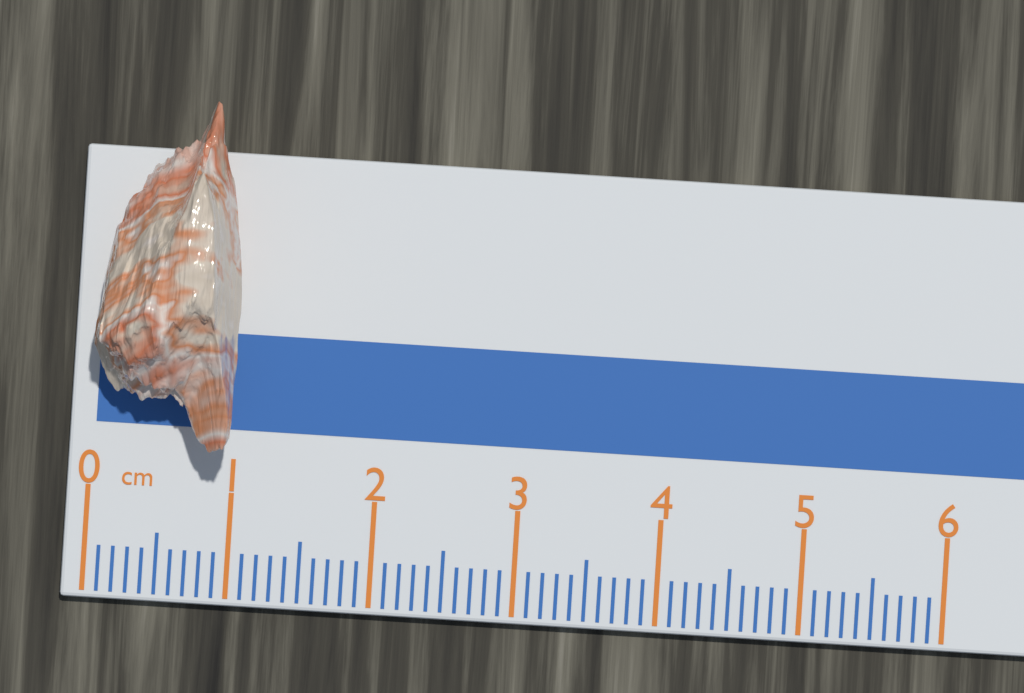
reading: 1.0 cm
